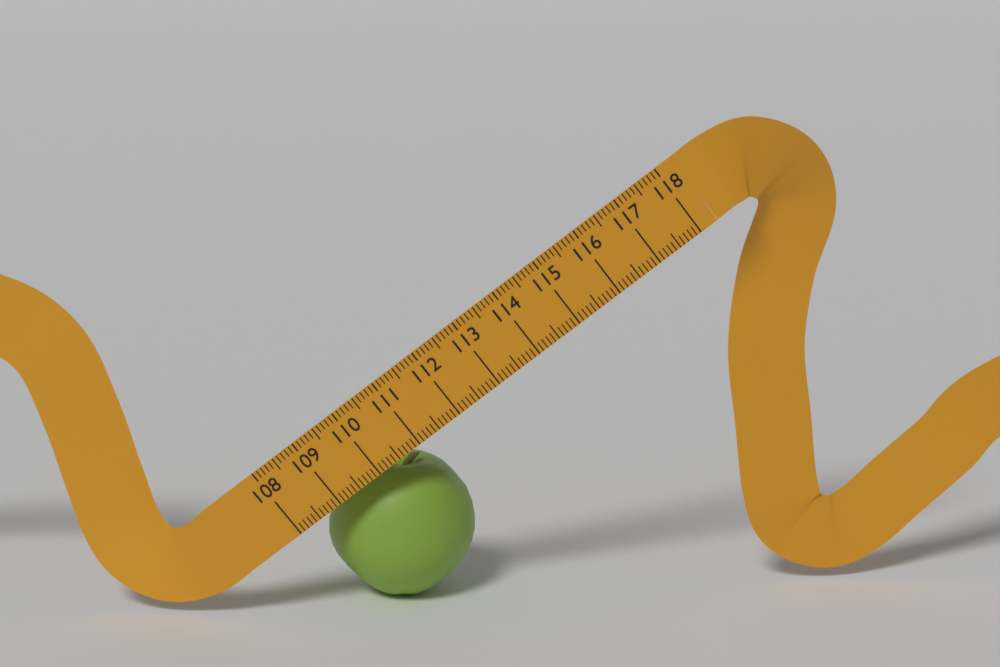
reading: 111.0 cm
